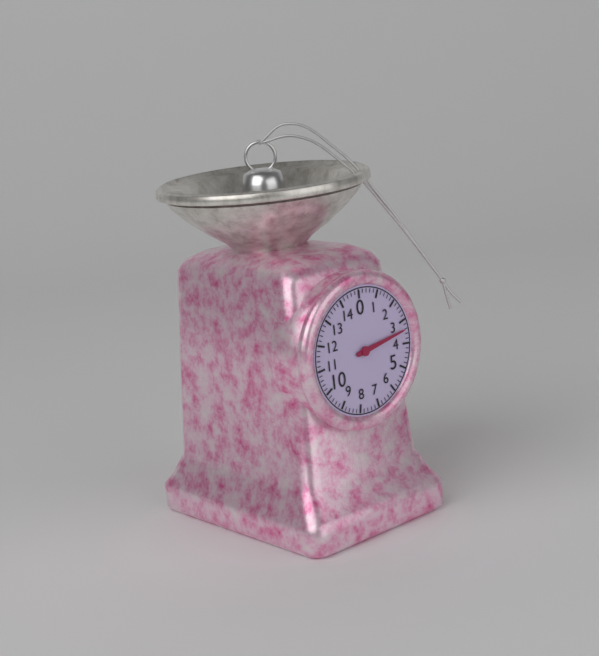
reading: 3.4 (no unit)
